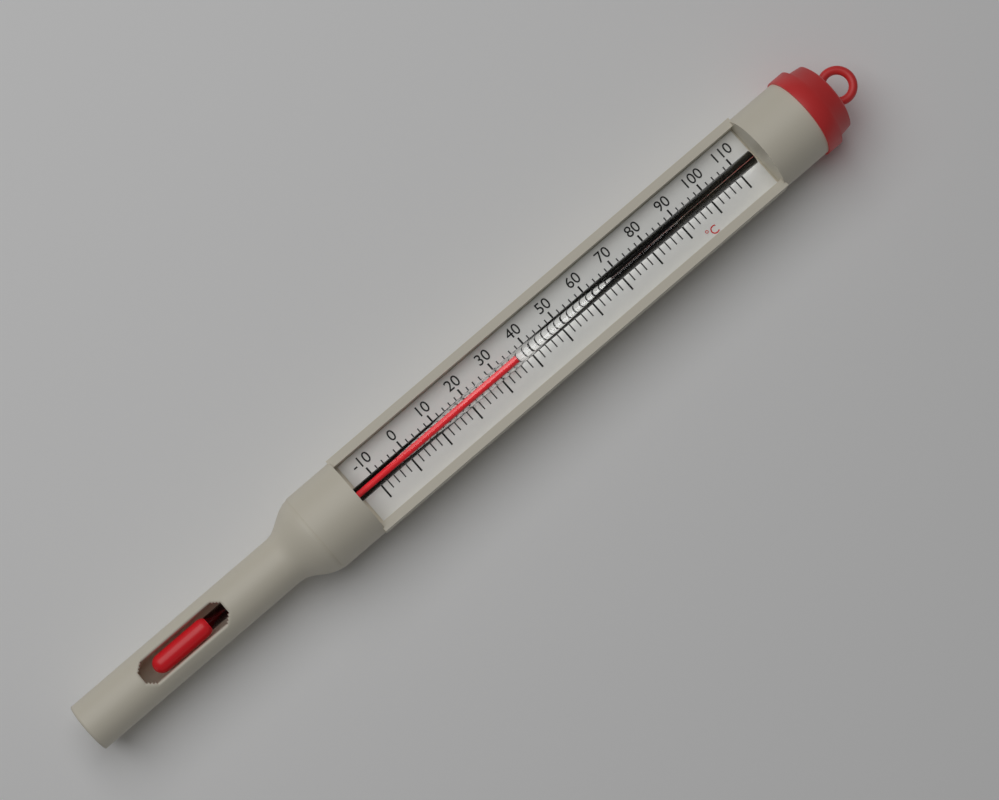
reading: 36 °C
